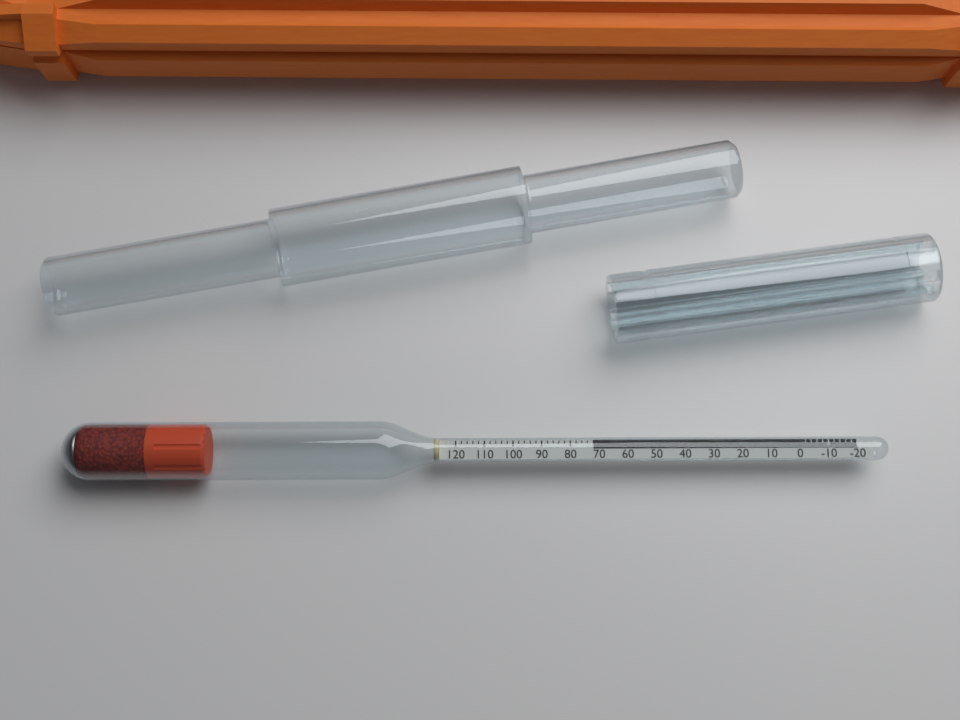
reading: 72 (no unit)
